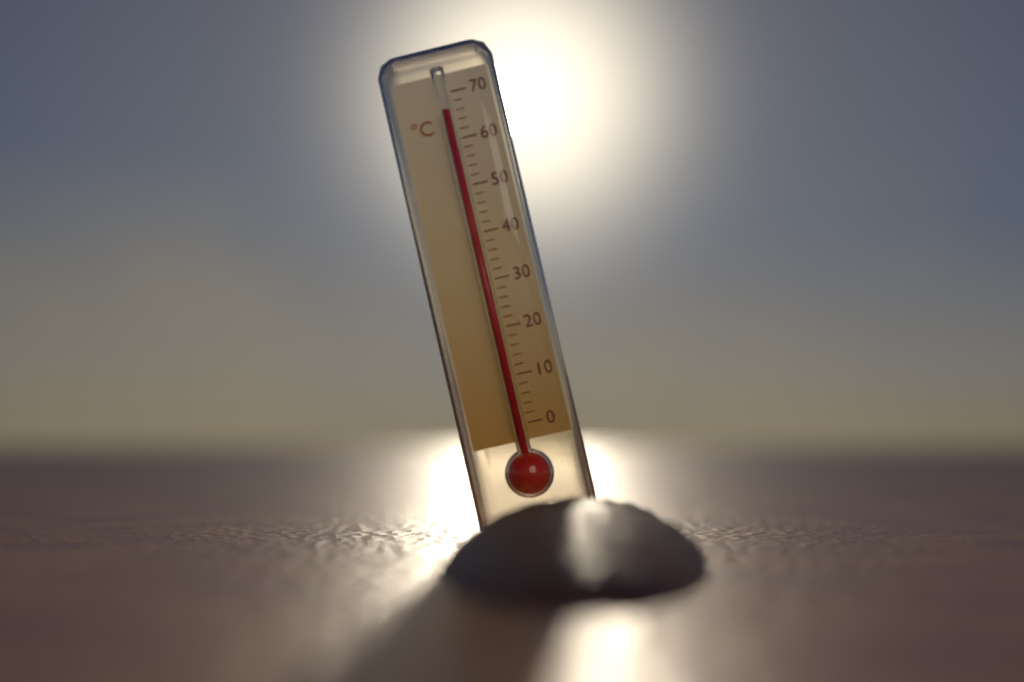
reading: 66 °C
